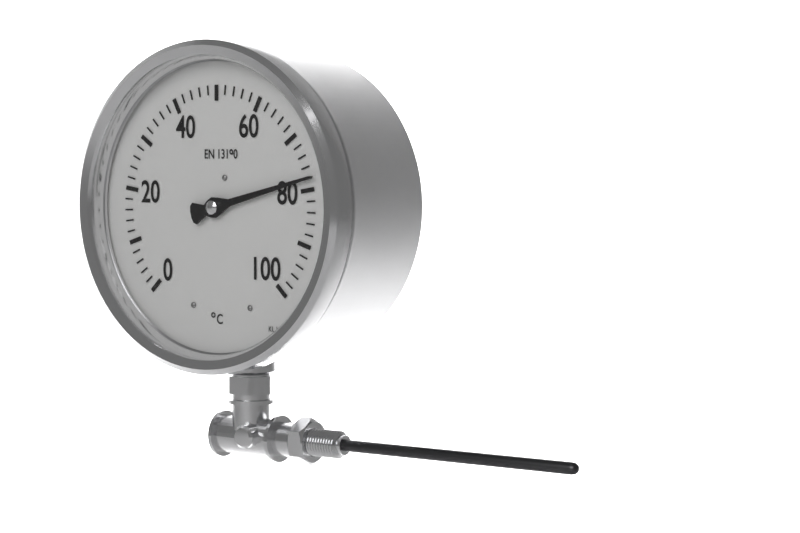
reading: 78 °C
